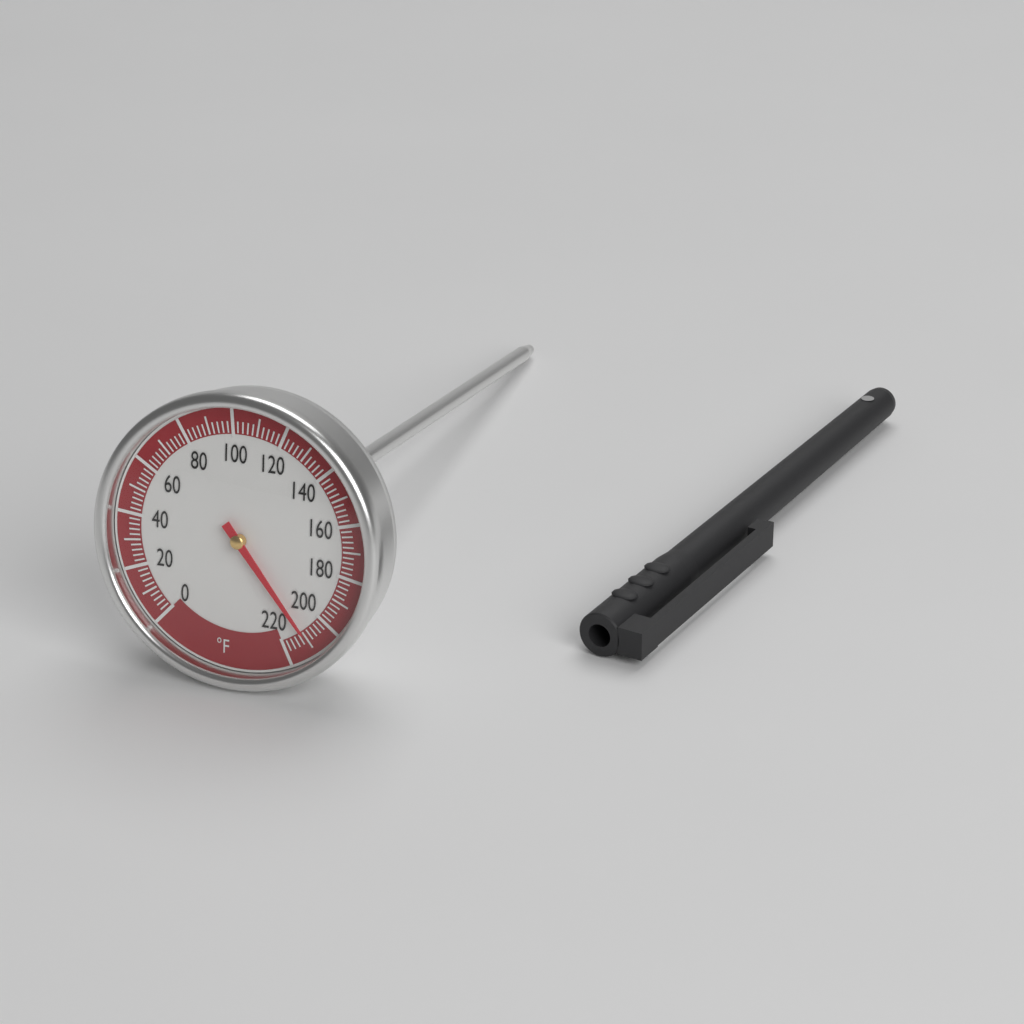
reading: 210 °F
